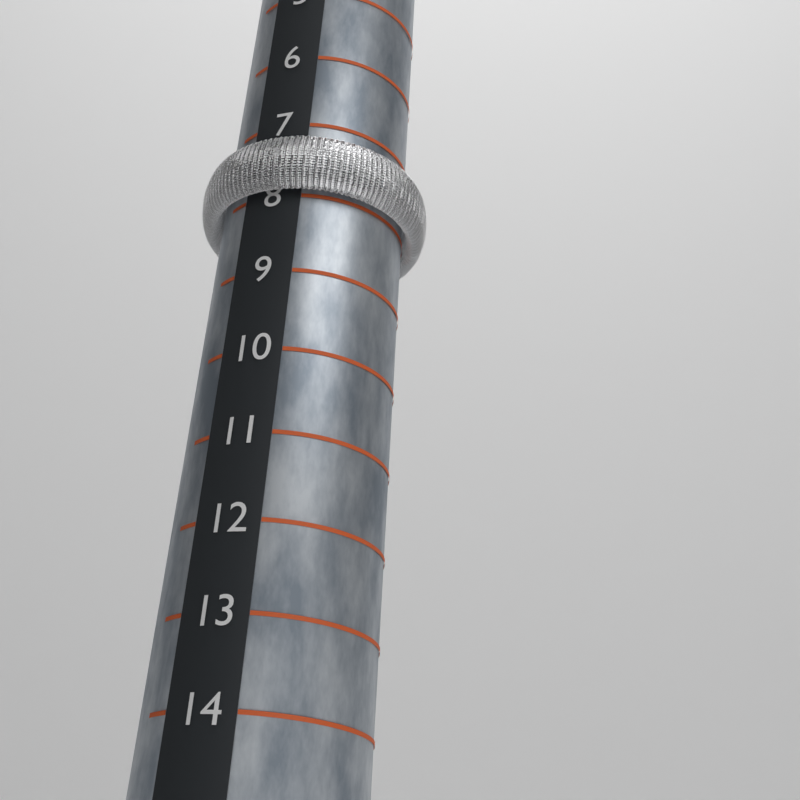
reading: 8 (no unit)
